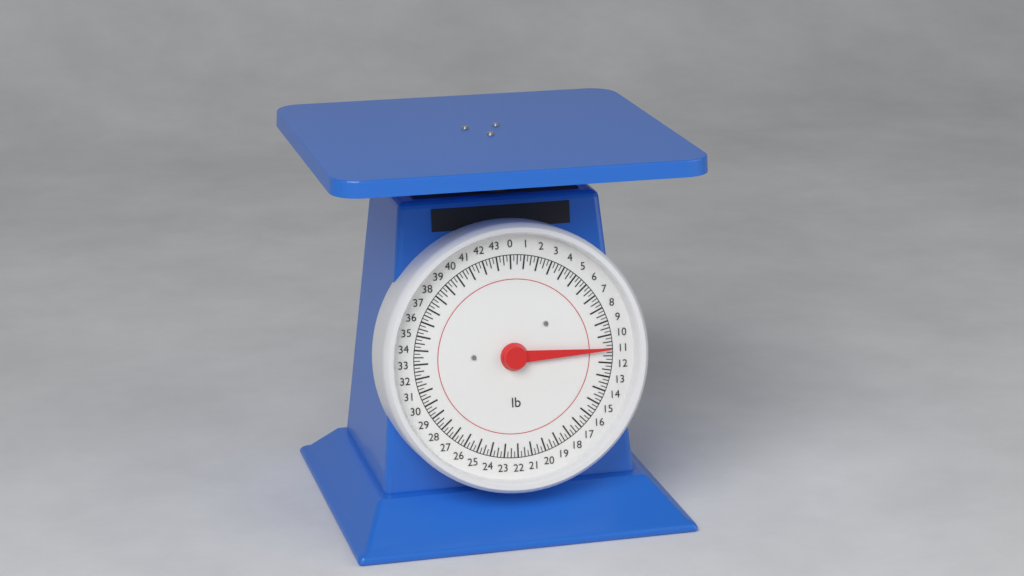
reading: 11.00 lb
